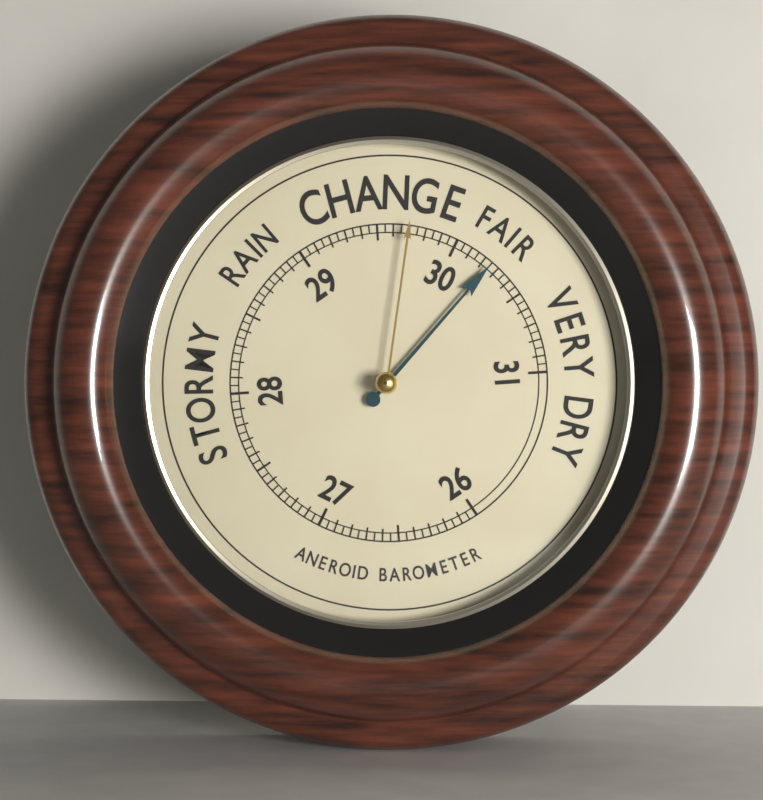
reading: 30.25 (no unit)
